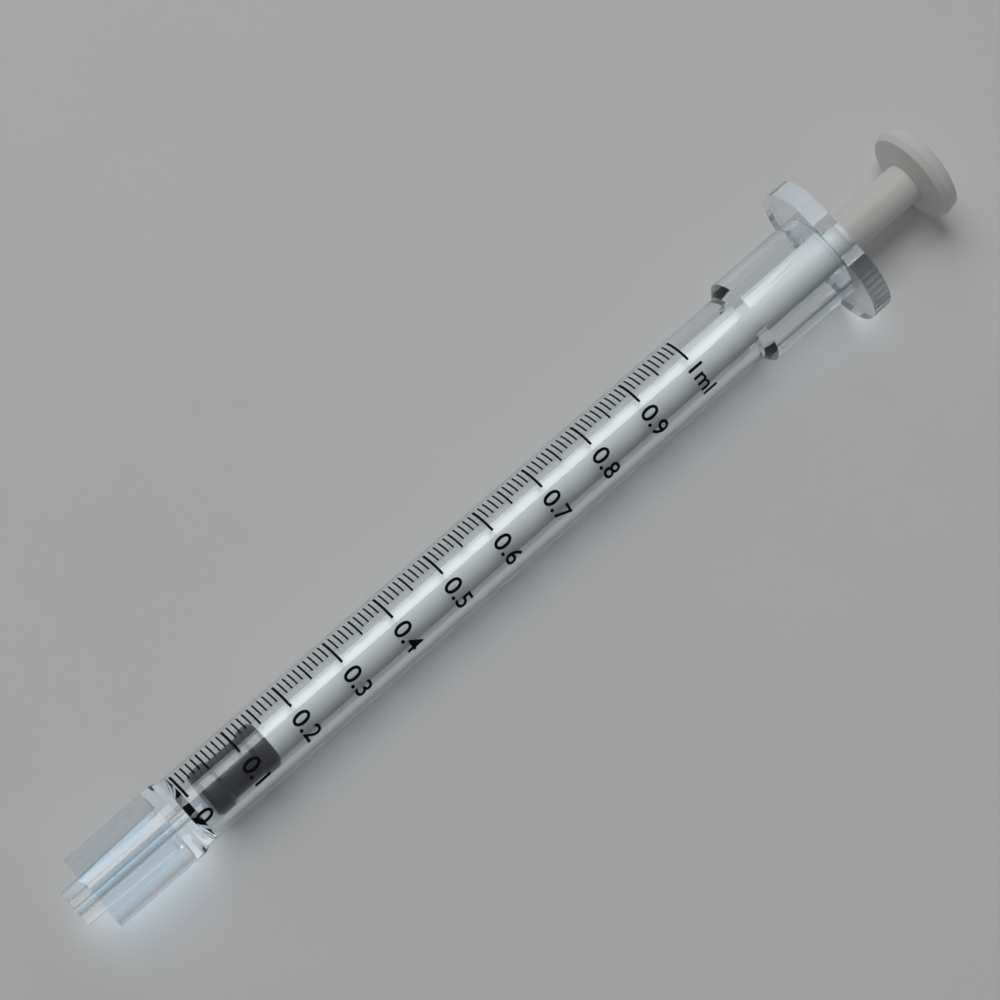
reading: 0.02 ml
